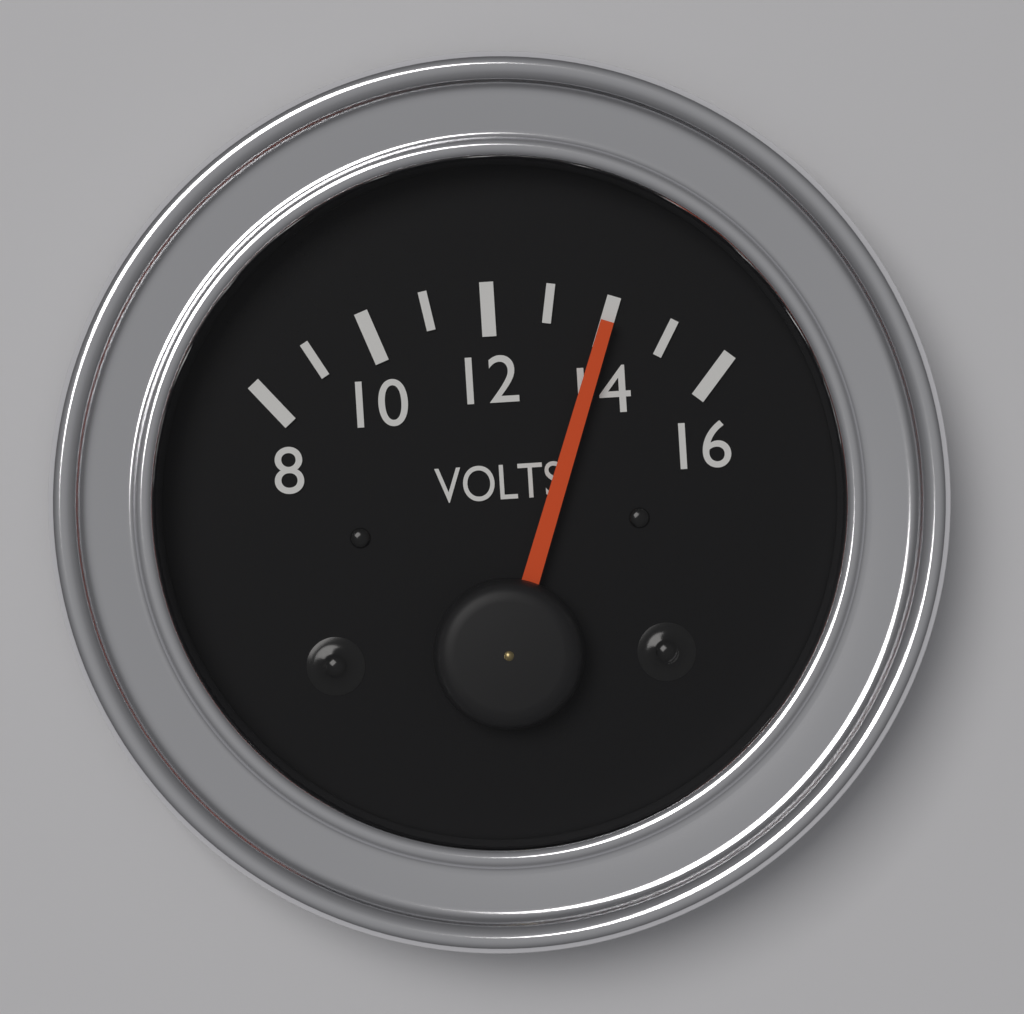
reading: 14 V
